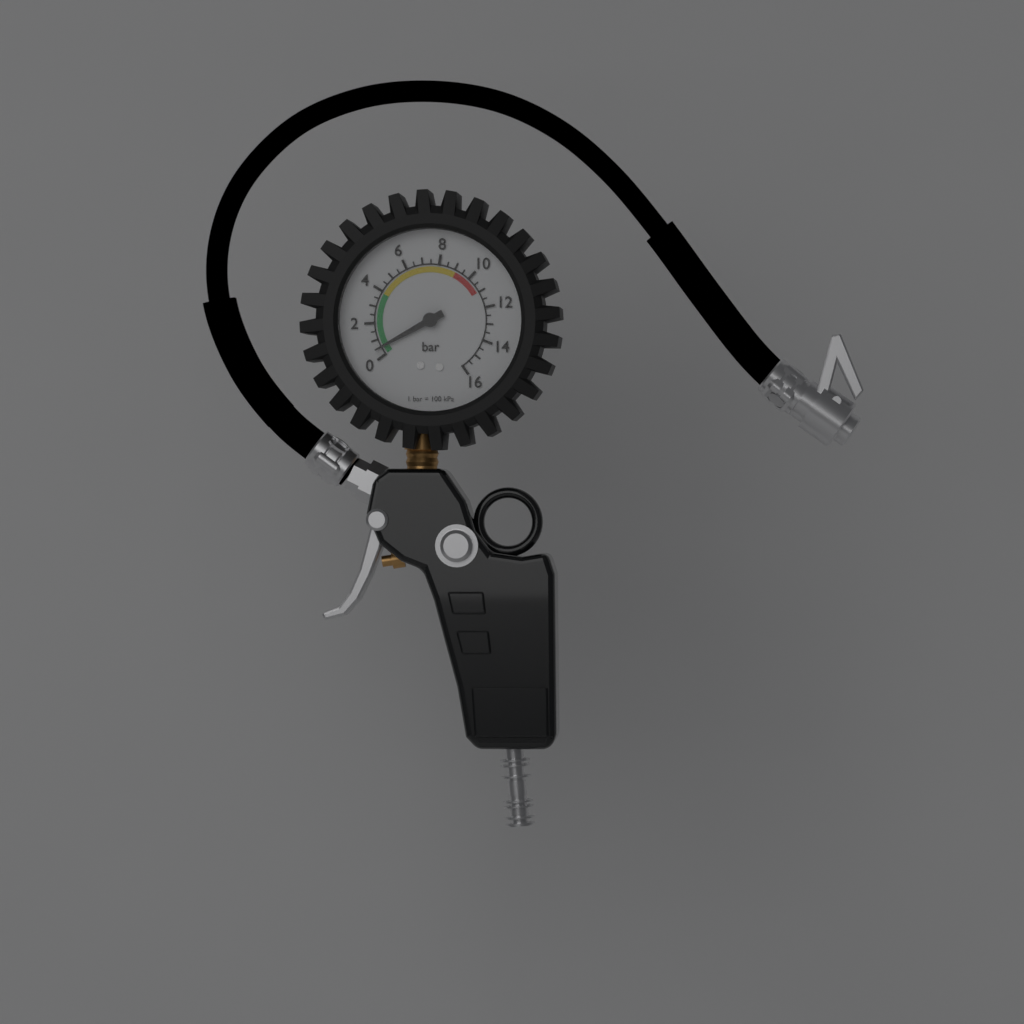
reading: 0.5 bar
